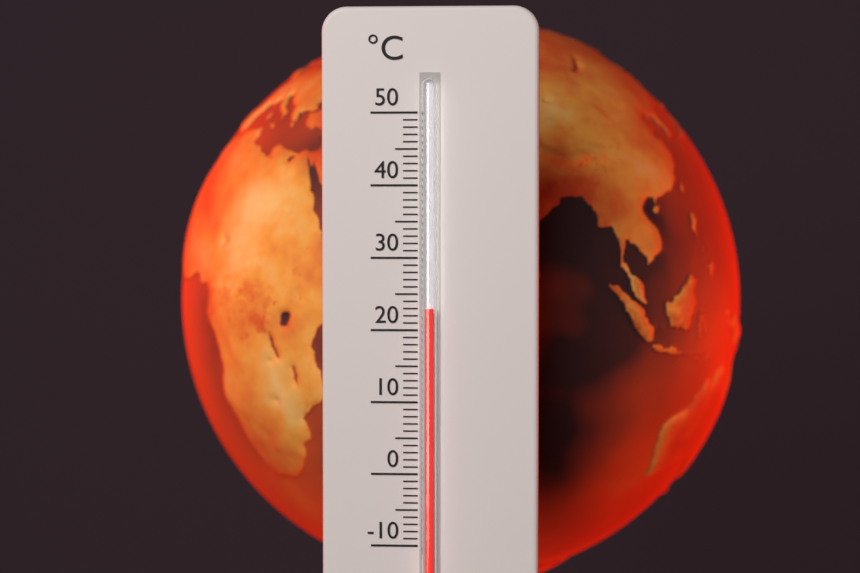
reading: 23 °C
